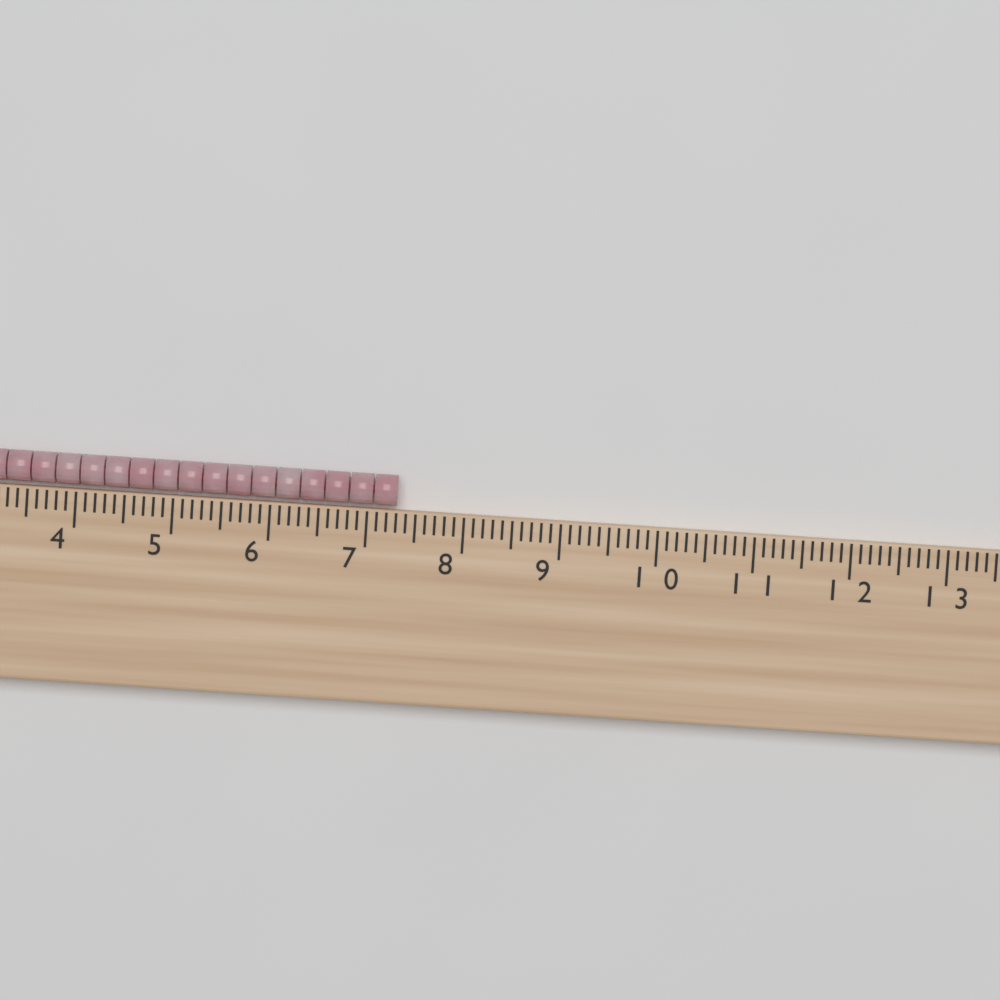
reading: 7.3 cm
